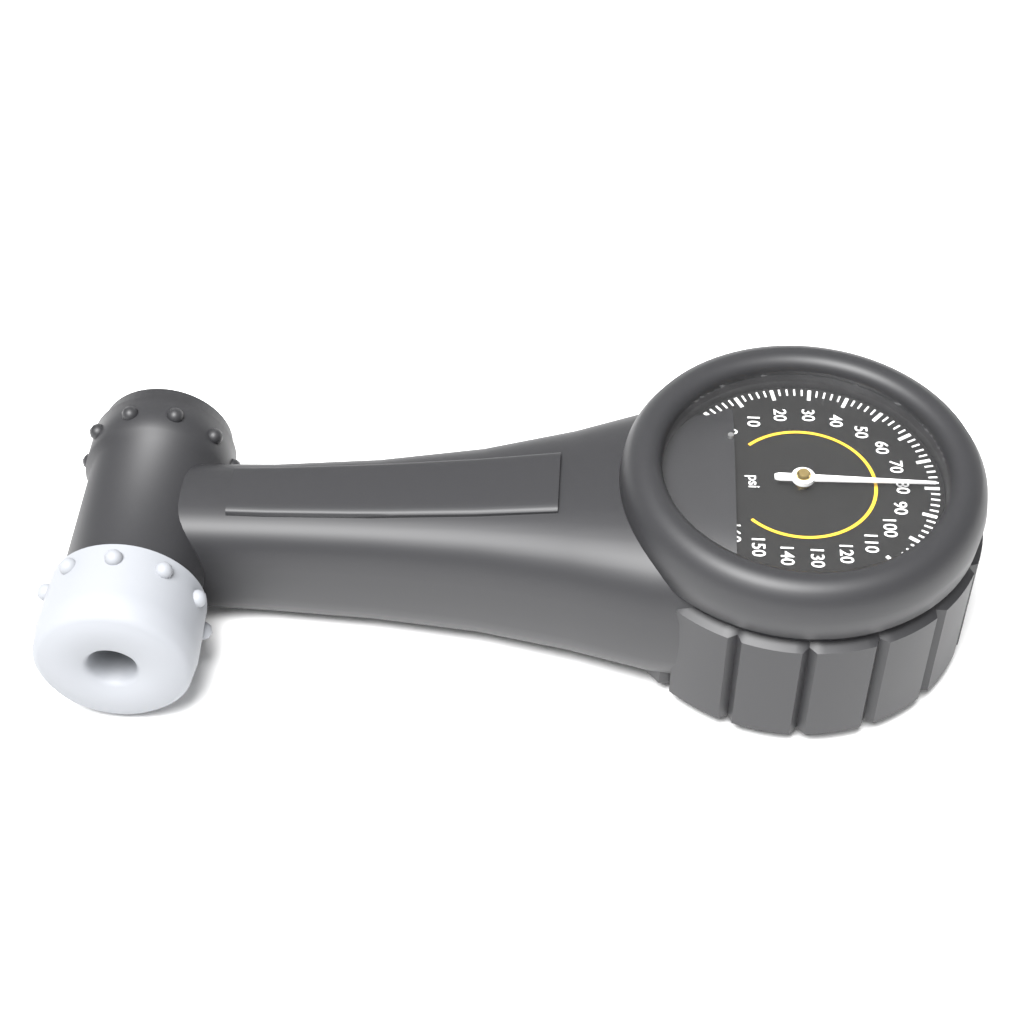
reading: 80 psi
